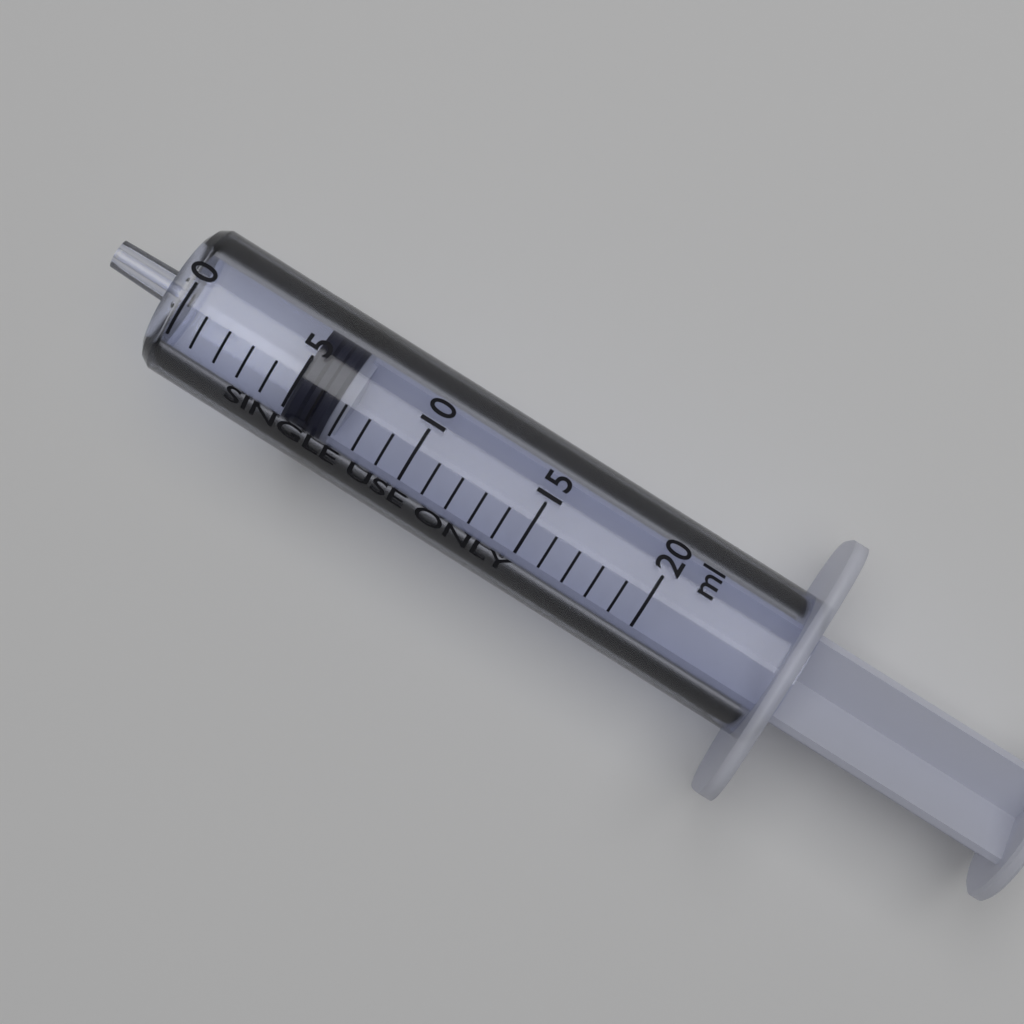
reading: 5 ml
